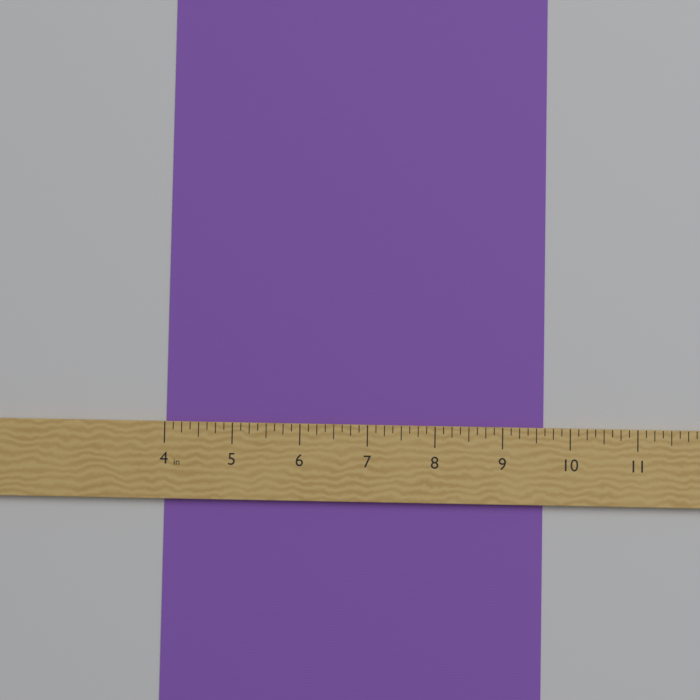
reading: 9.625 in
